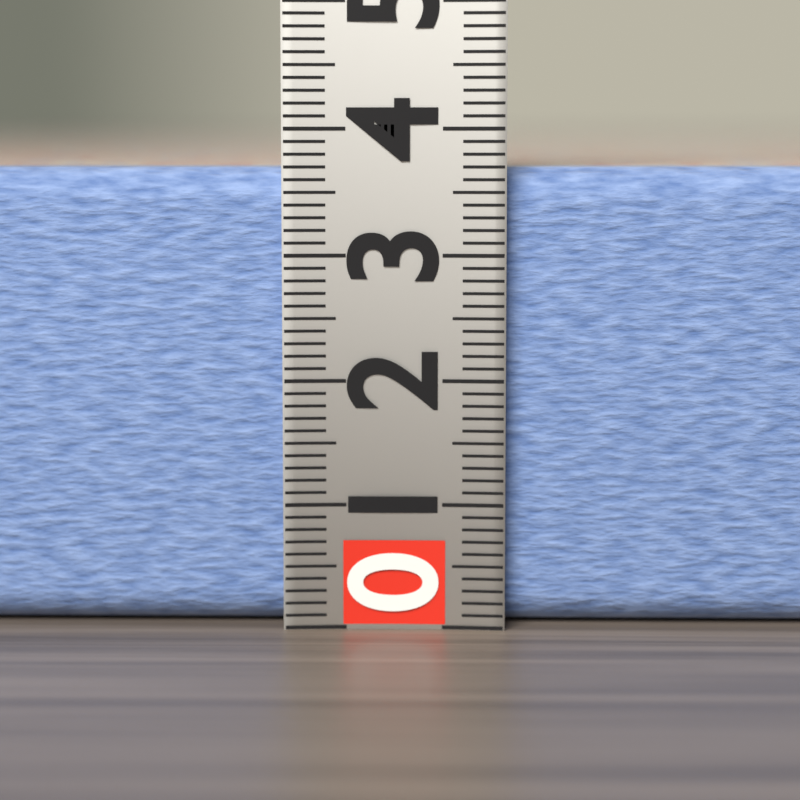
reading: 3.7 (no unit)
